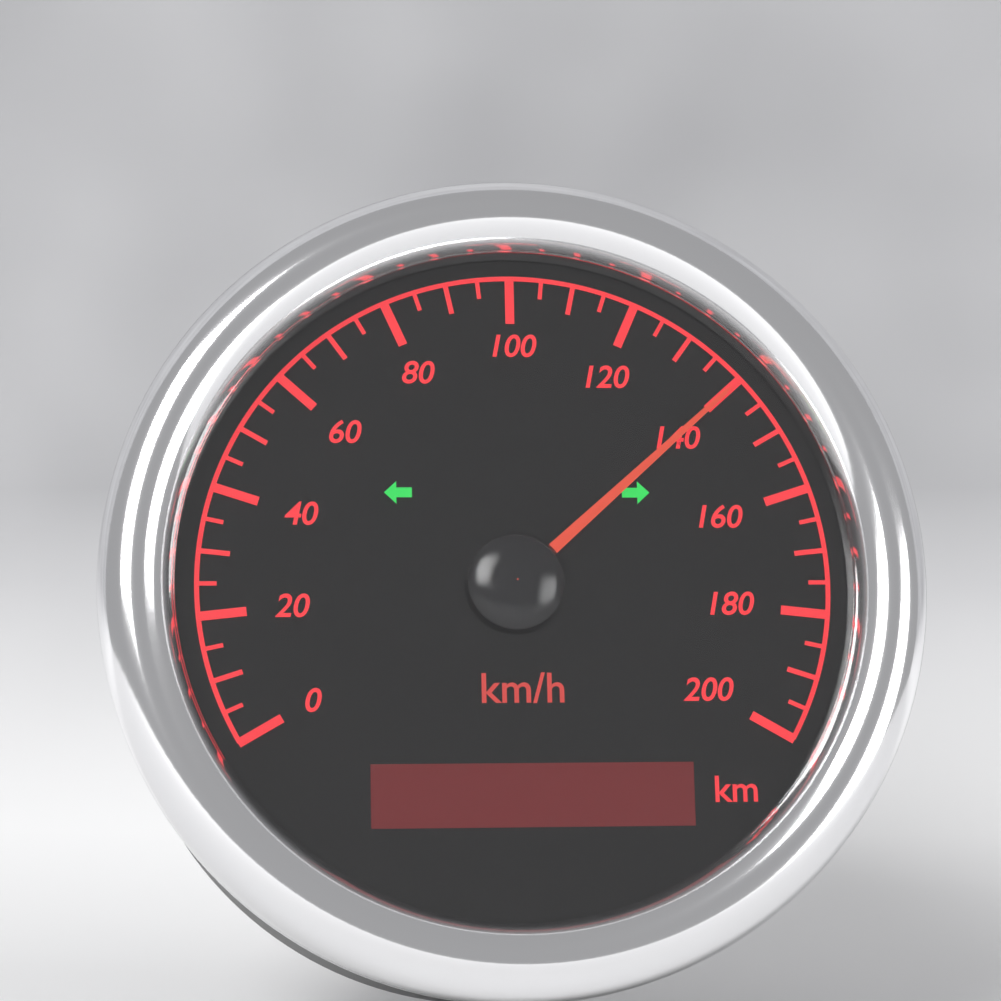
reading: 140 km/h
